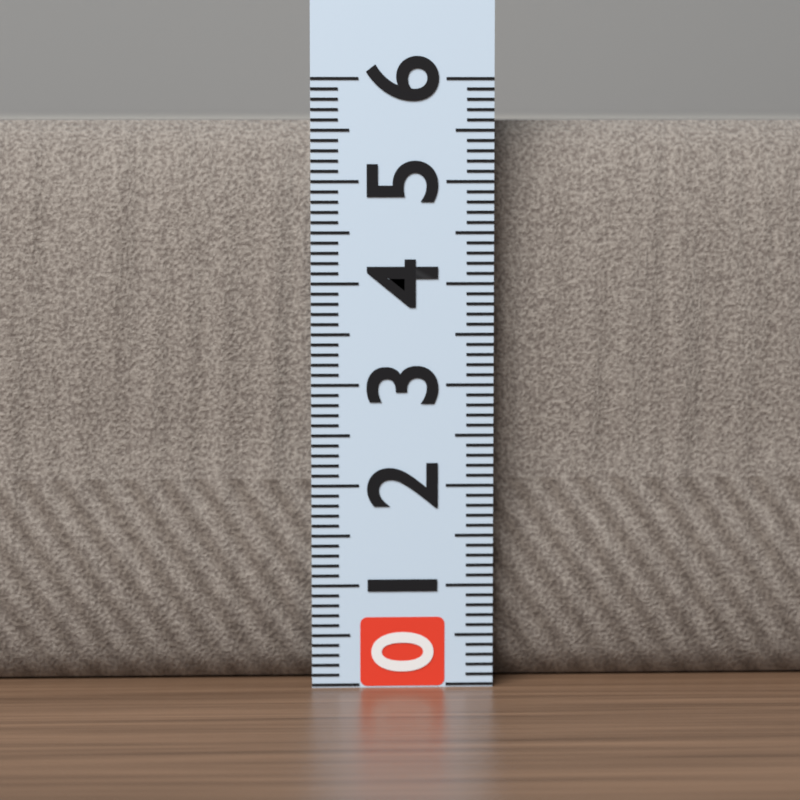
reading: 5.6 (no unit)
